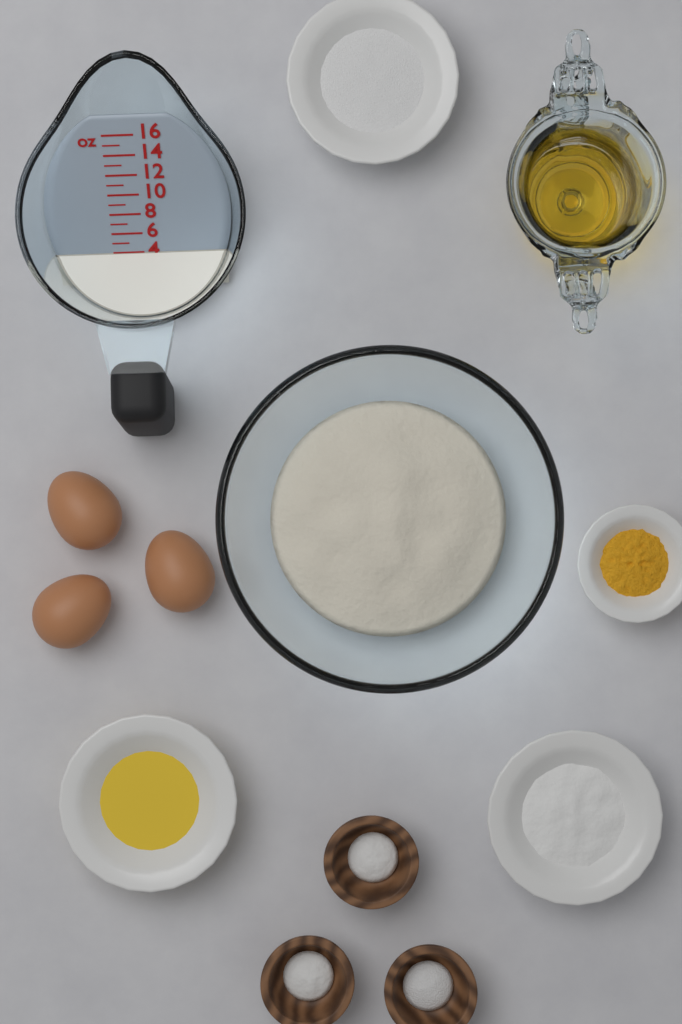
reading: 4 oz
